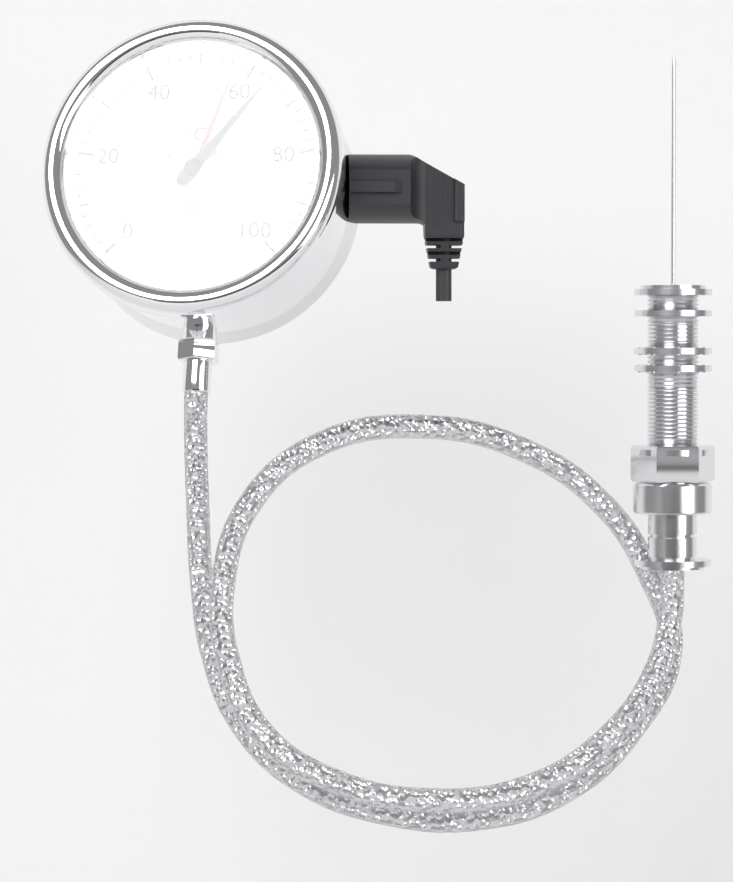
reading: 64 °C
